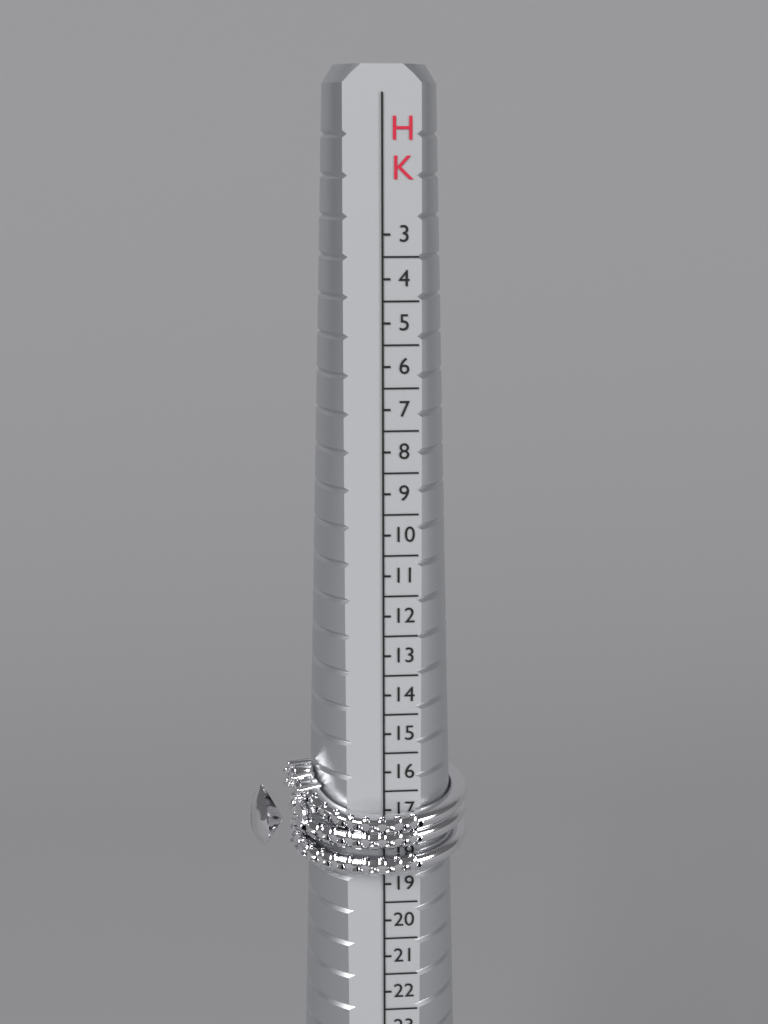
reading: 18.5 HK
